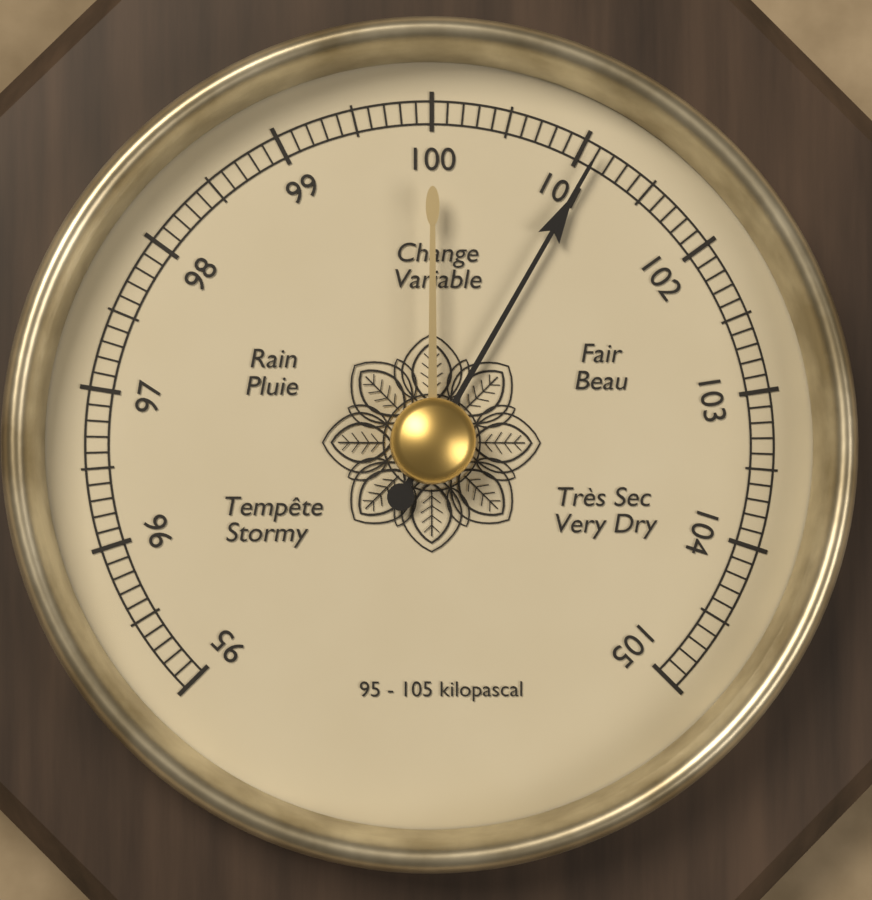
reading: 101.1 kPa
